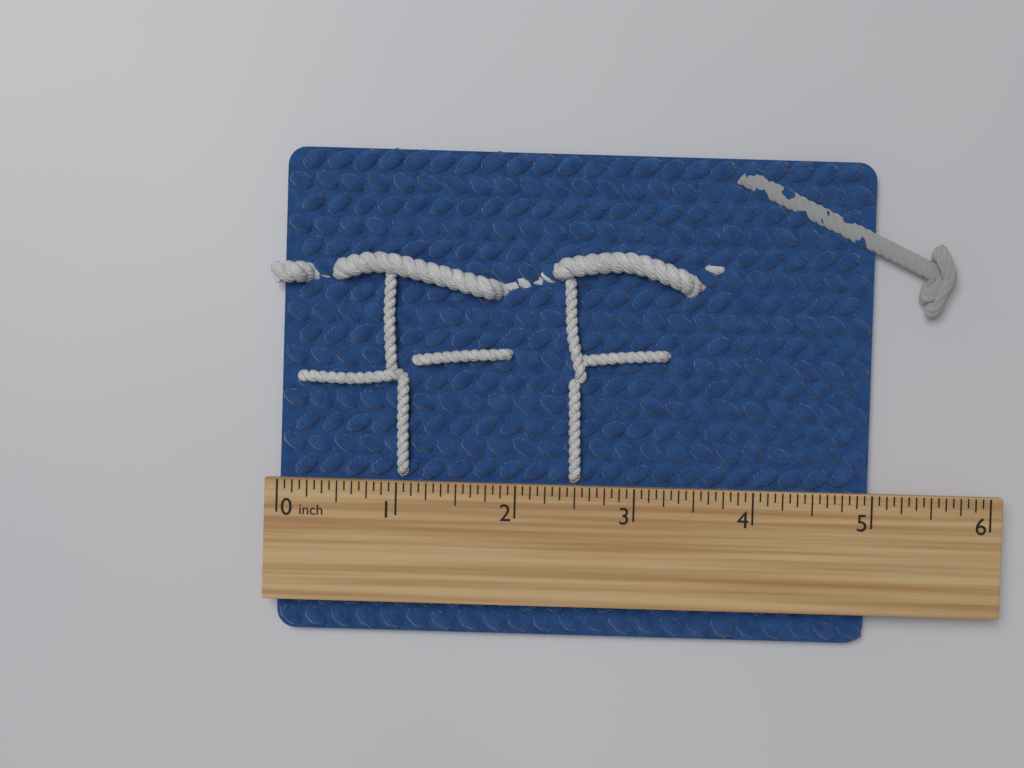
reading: 5.0000 inch
